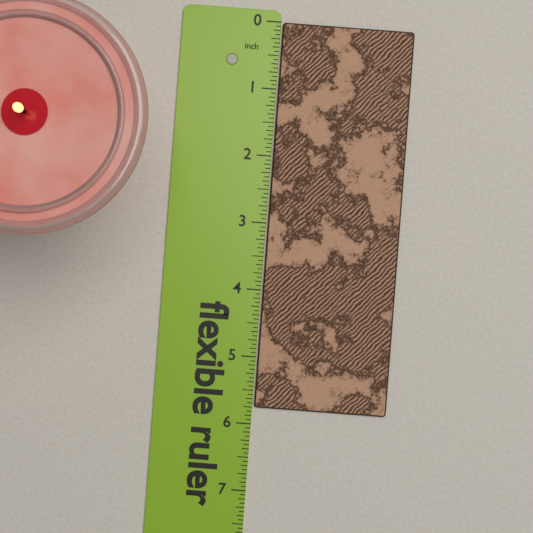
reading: 5.7500 in
